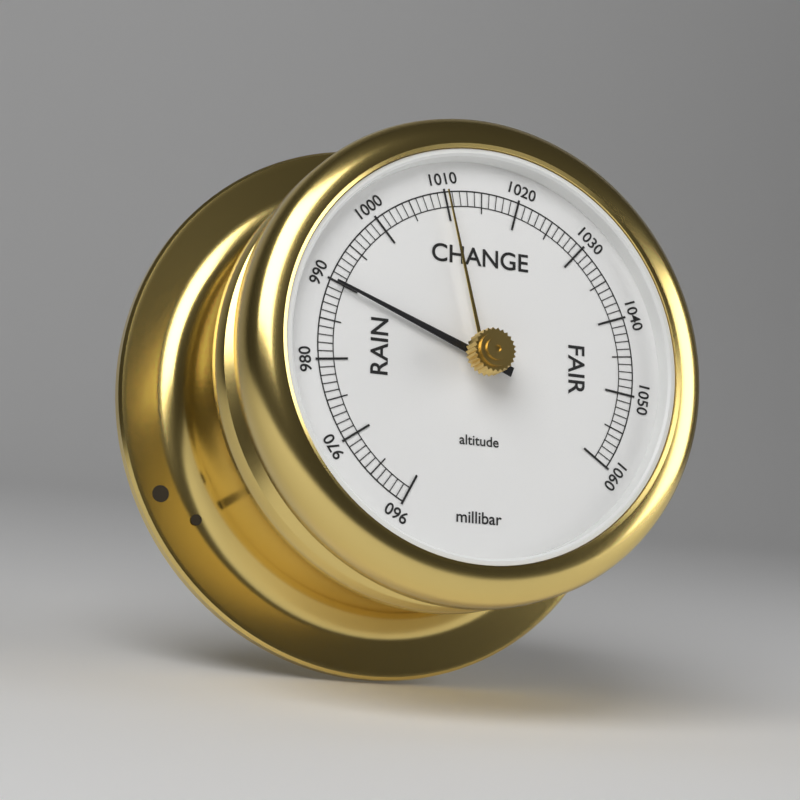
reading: 990 millibar
